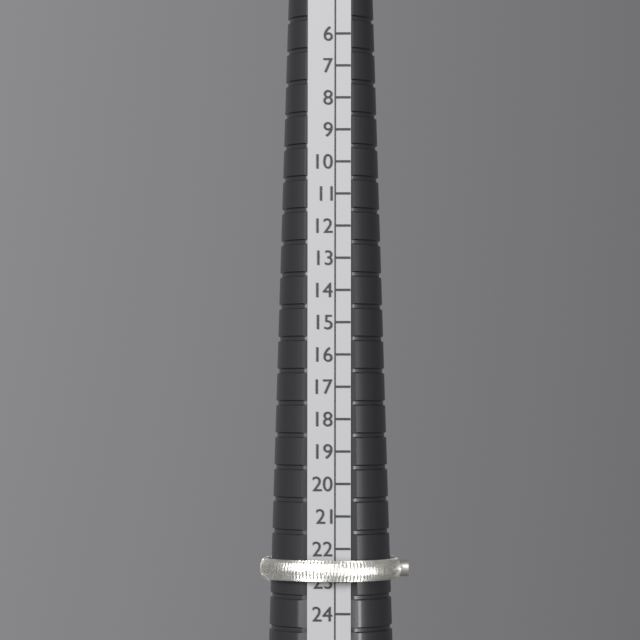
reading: 23 (no unit)
